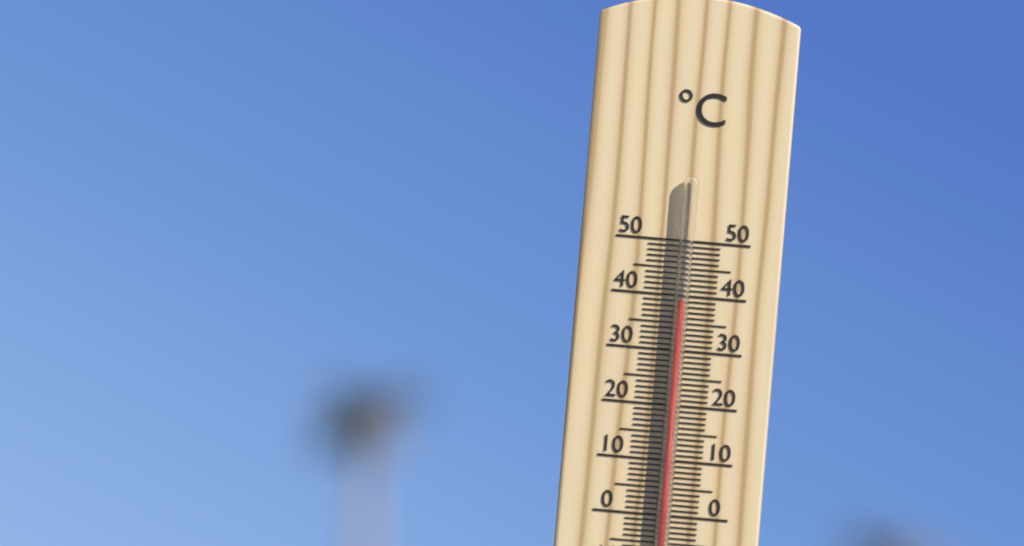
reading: 39 °C
